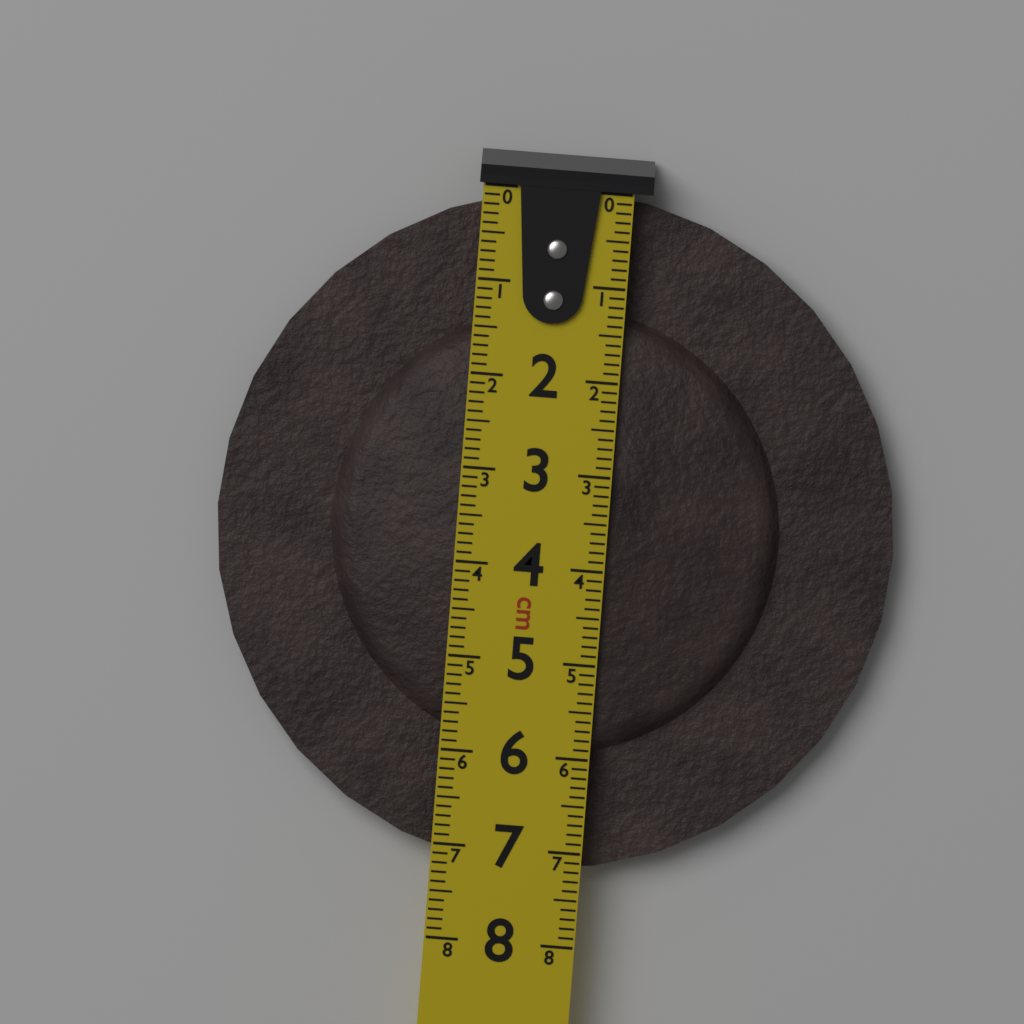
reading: 7.2 cm
